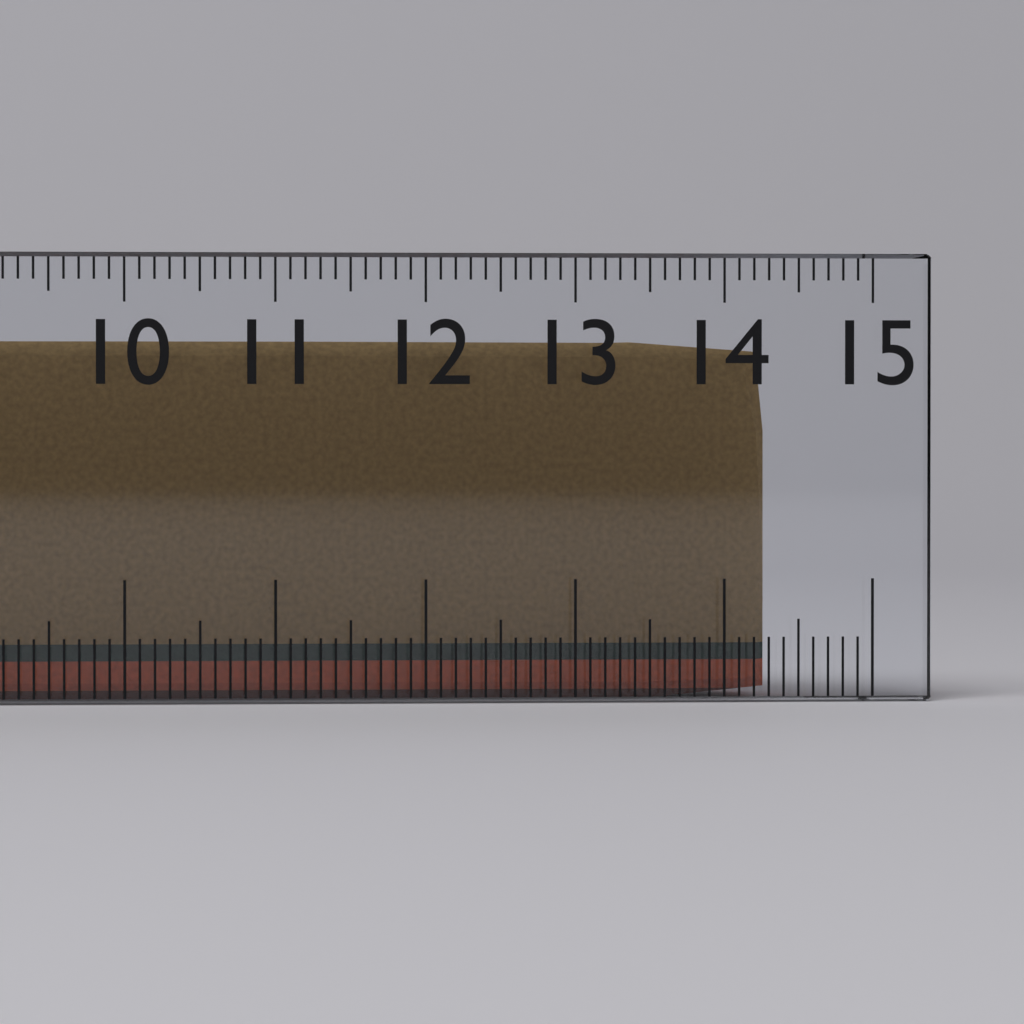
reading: 14.3 cm
